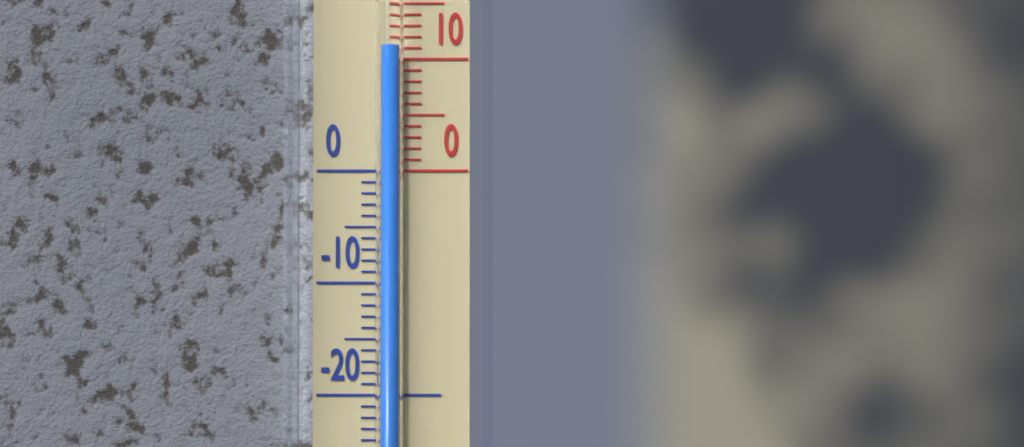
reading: 11 °C
